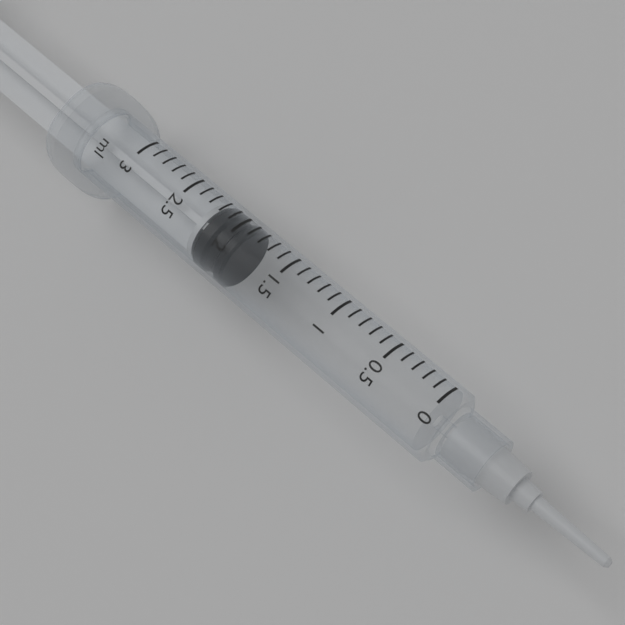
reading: 1.9 ml
